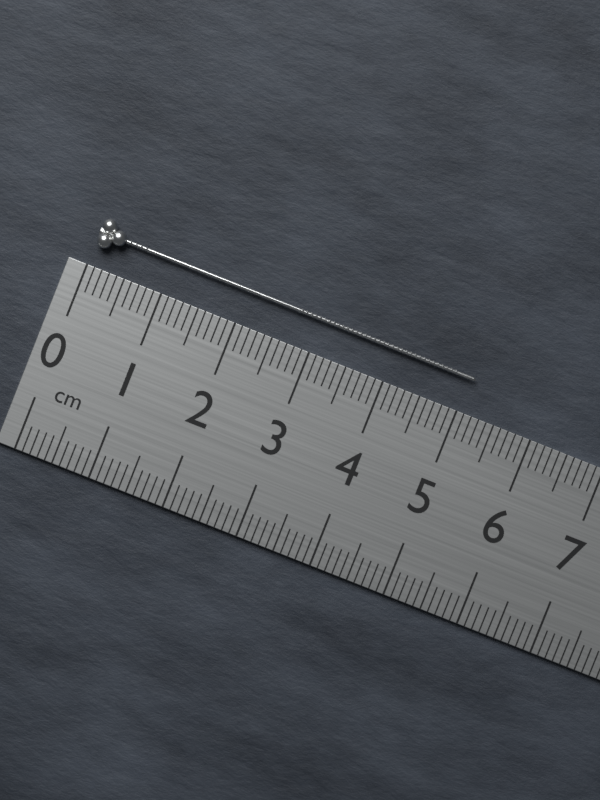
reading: 5.1 cm
